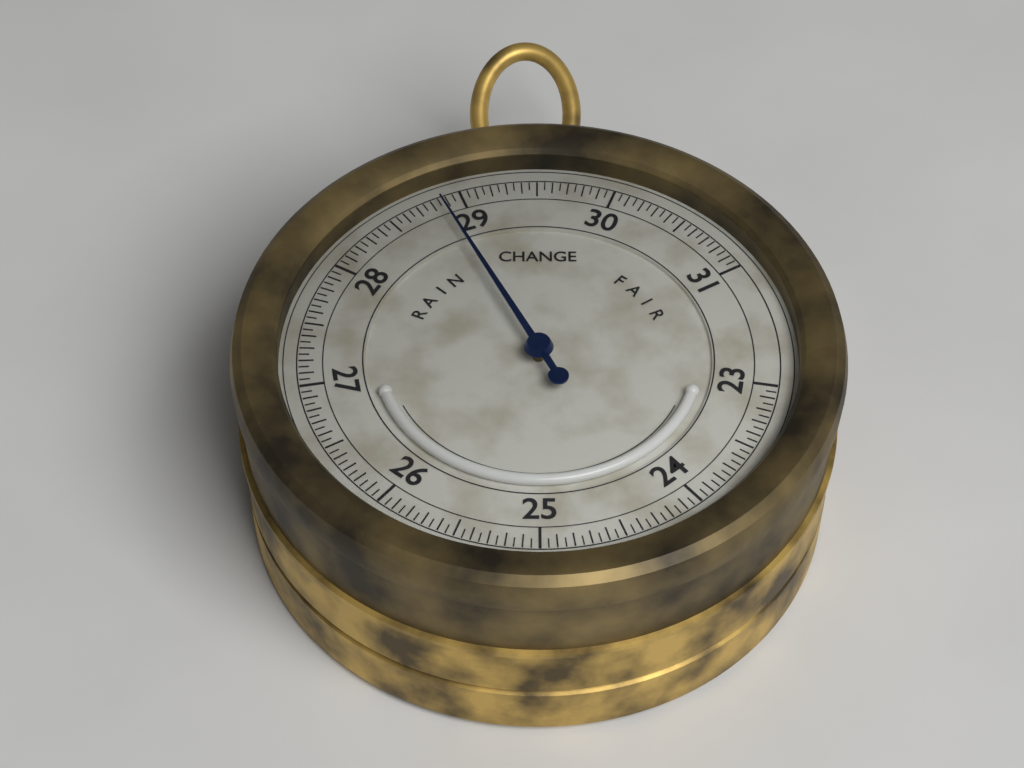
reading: 28.85 (no unit)
